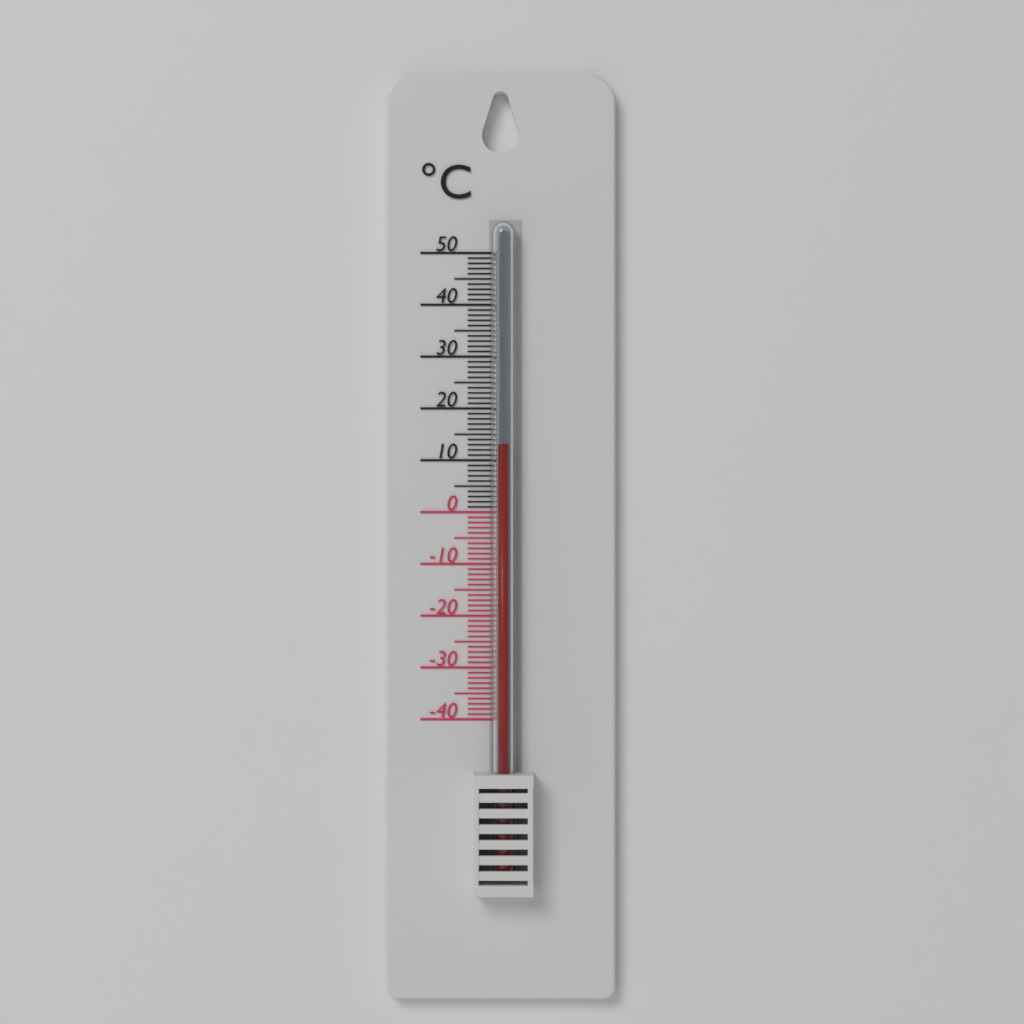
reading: 13 °C
